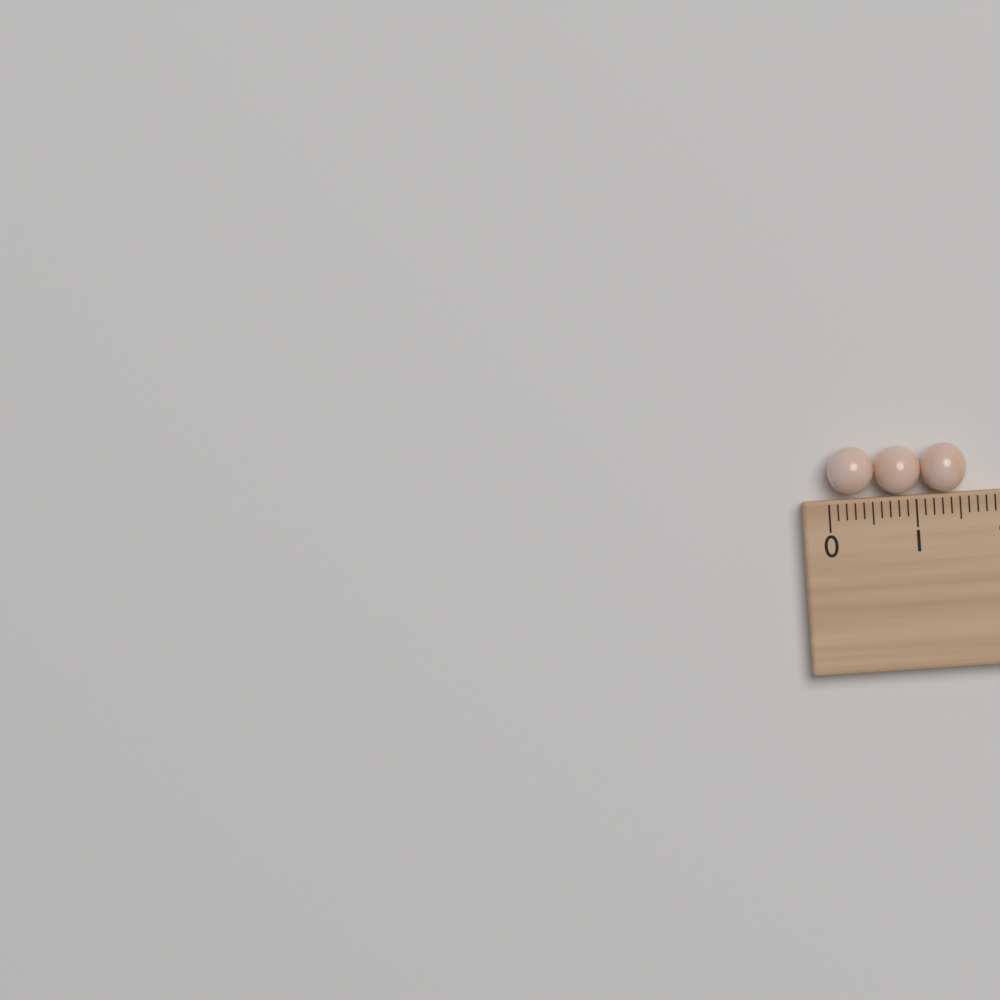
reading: 1.6 cm
